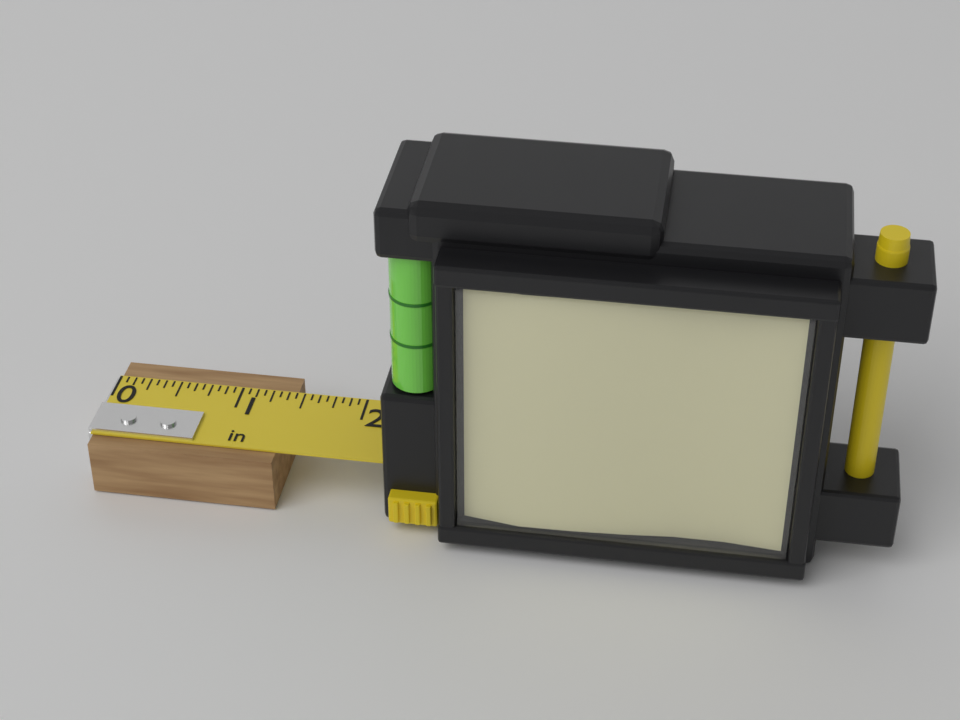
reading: 1.4375 in
